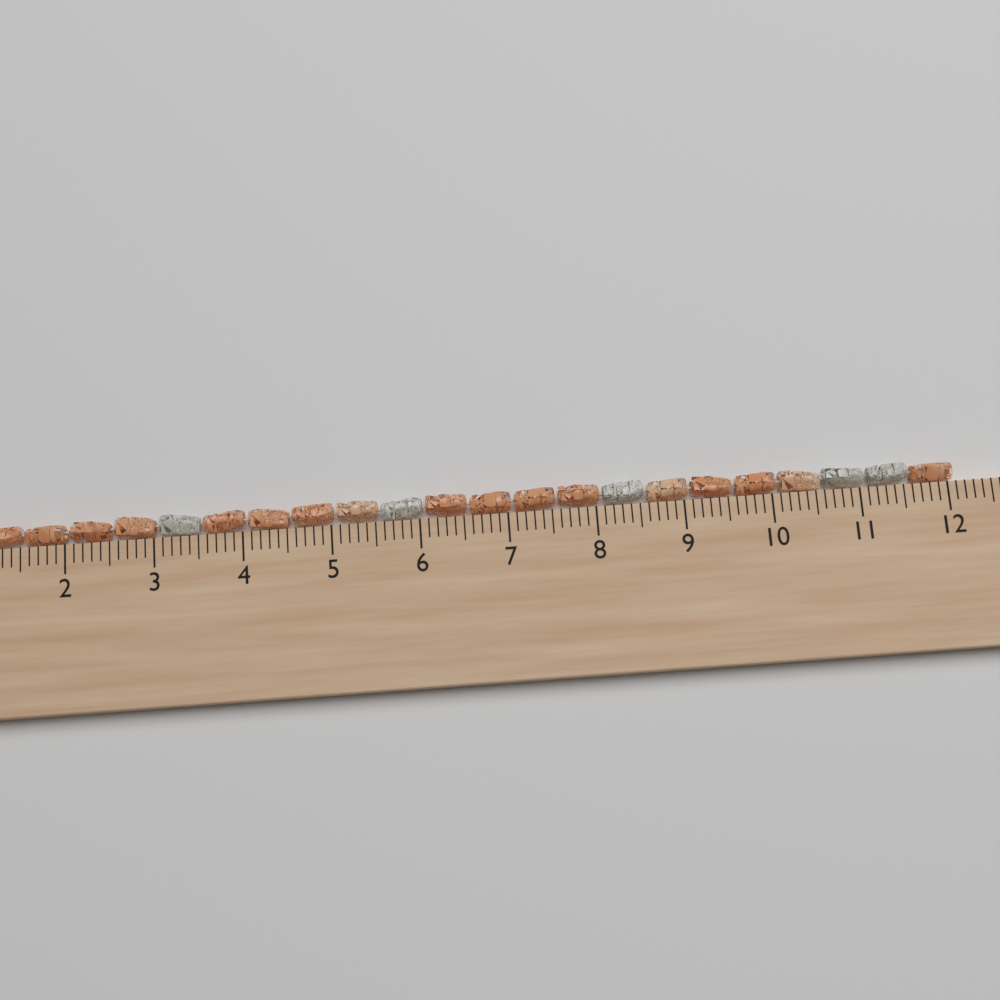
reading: 12.1 cm
